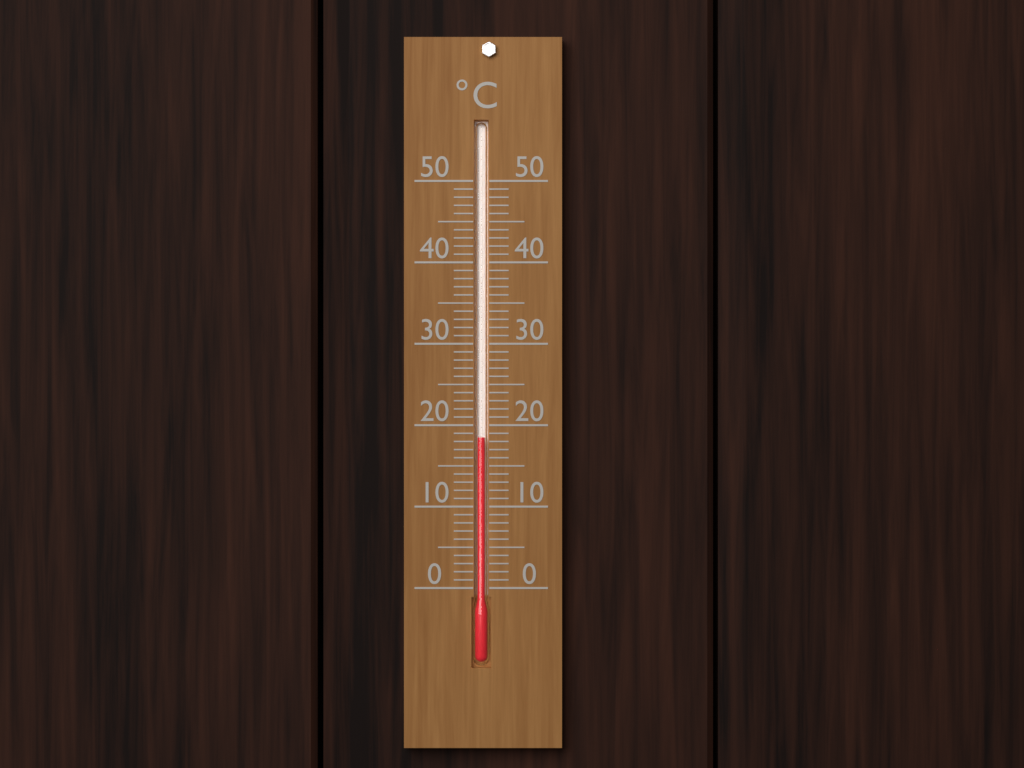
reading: 18.5 °C
